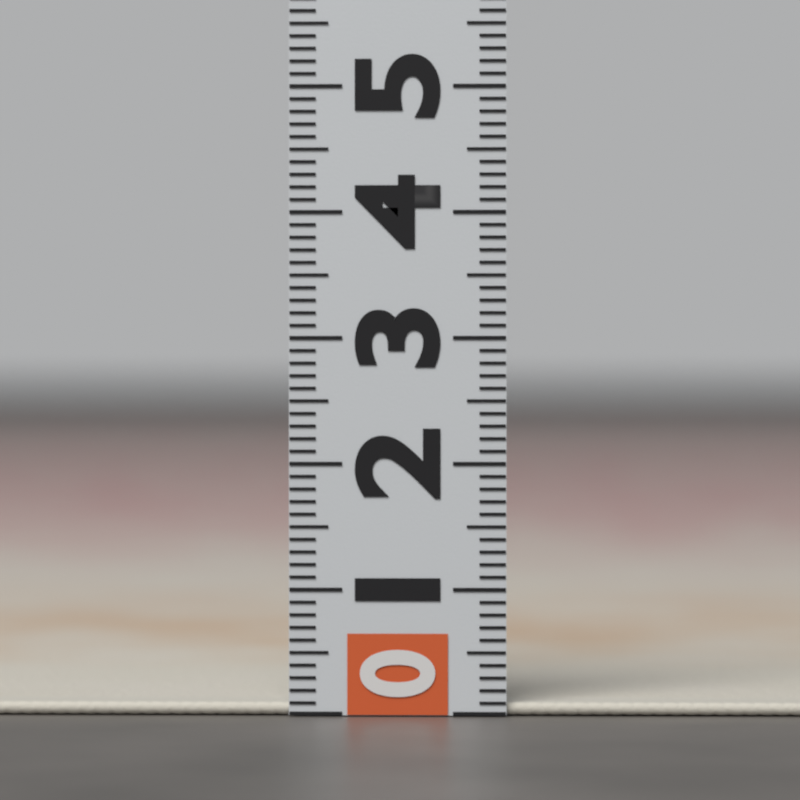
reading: 0.1 (no unit)
